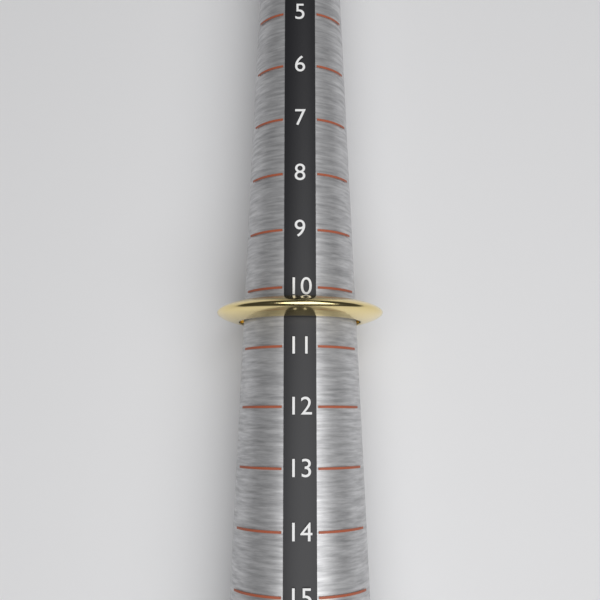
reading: 10.5 (no unit)
